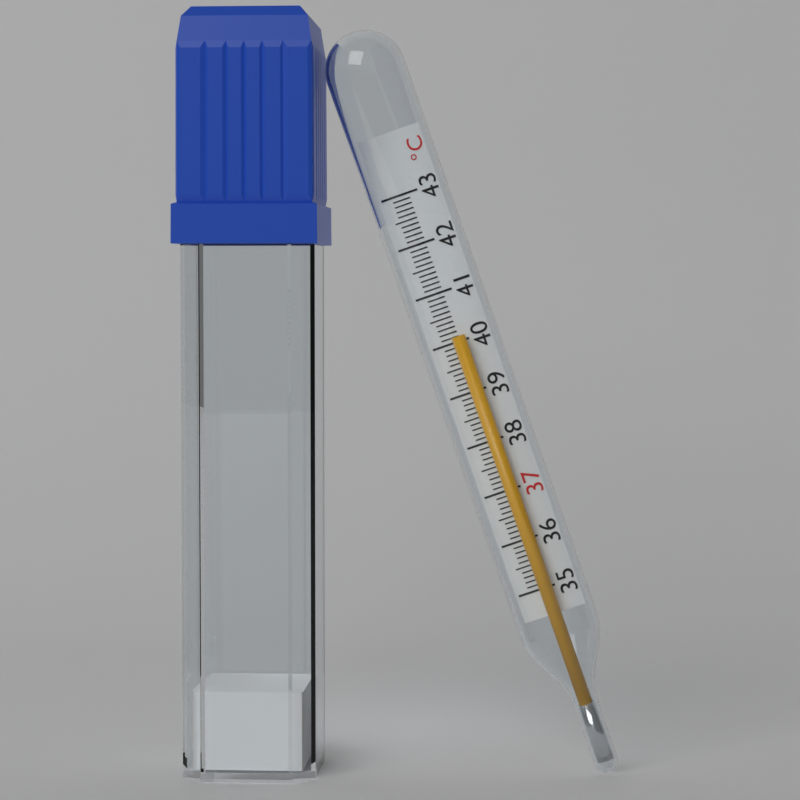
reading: 40.1 °C
